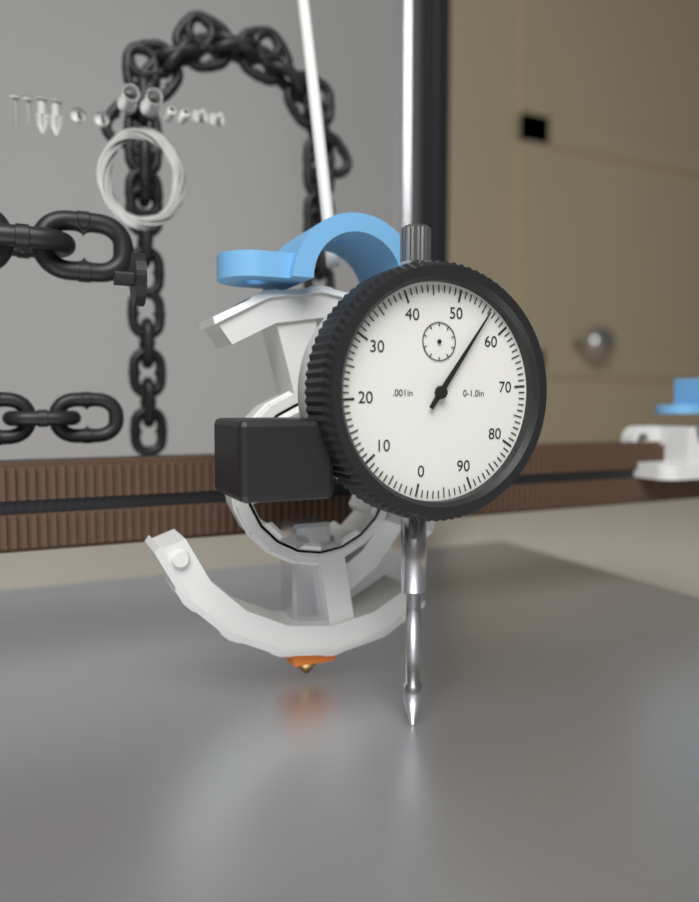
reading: 0.056 in
